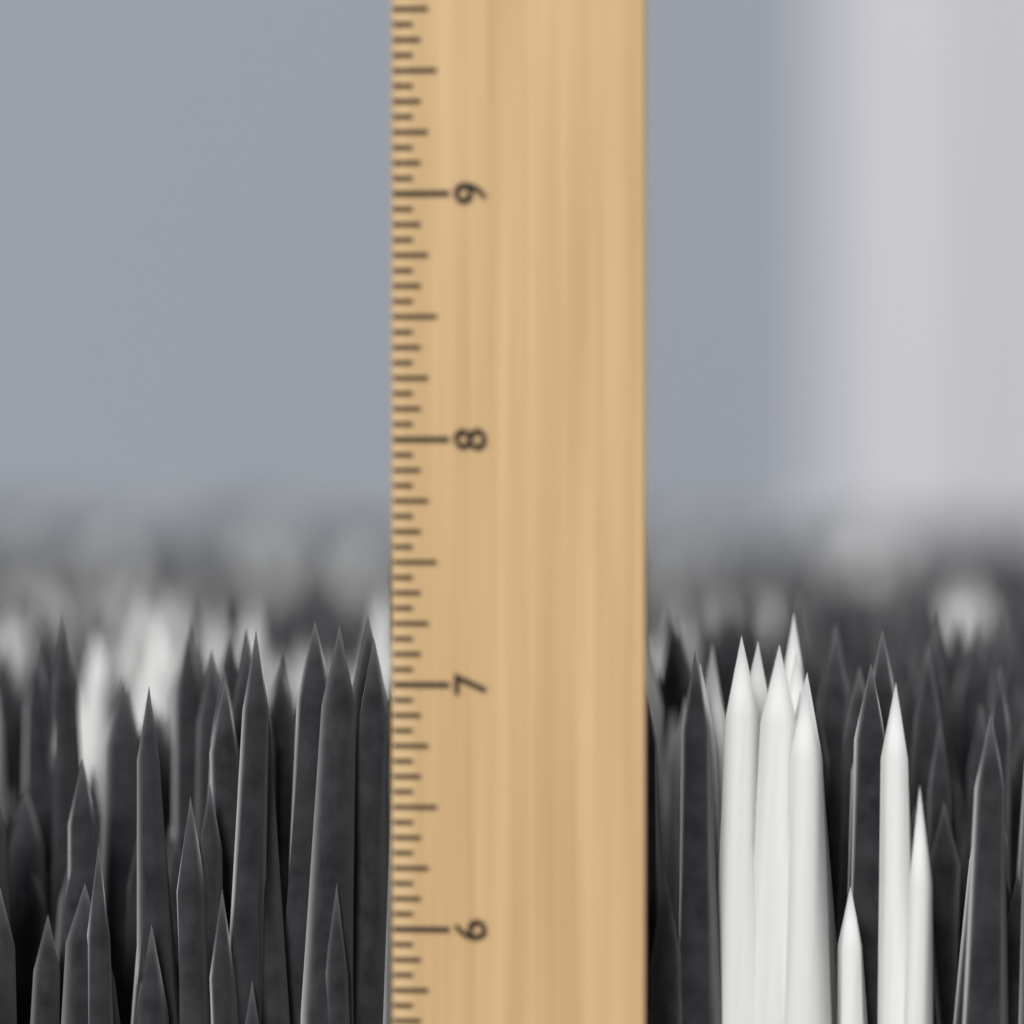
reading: 7.2500 inch
